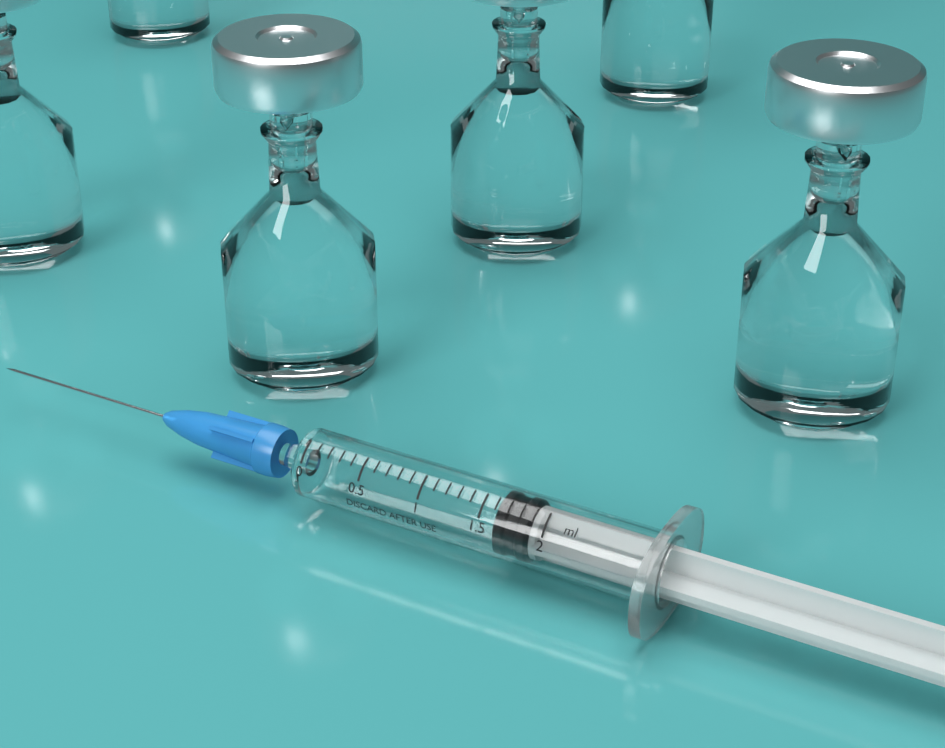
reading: 1.6 ml
